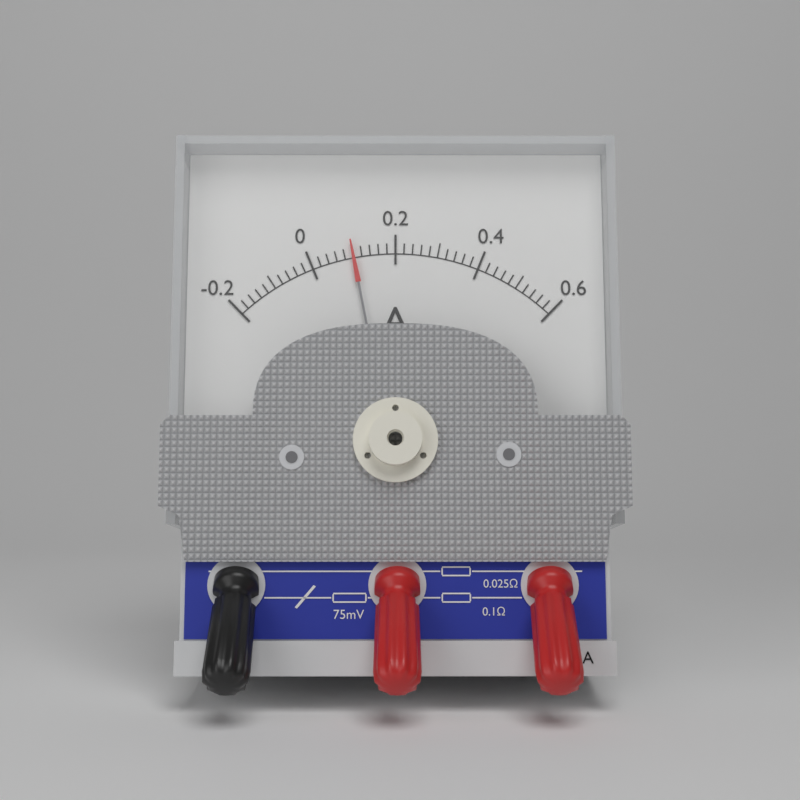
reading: 0.10 A
